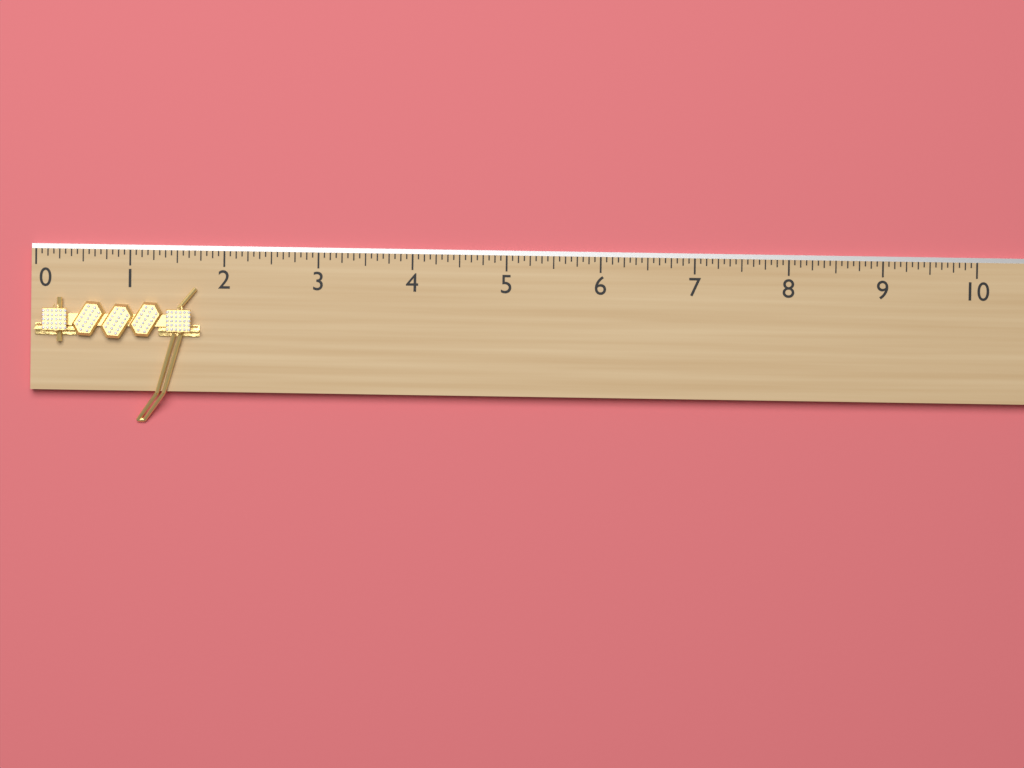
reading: 1.7500 (no unit)
